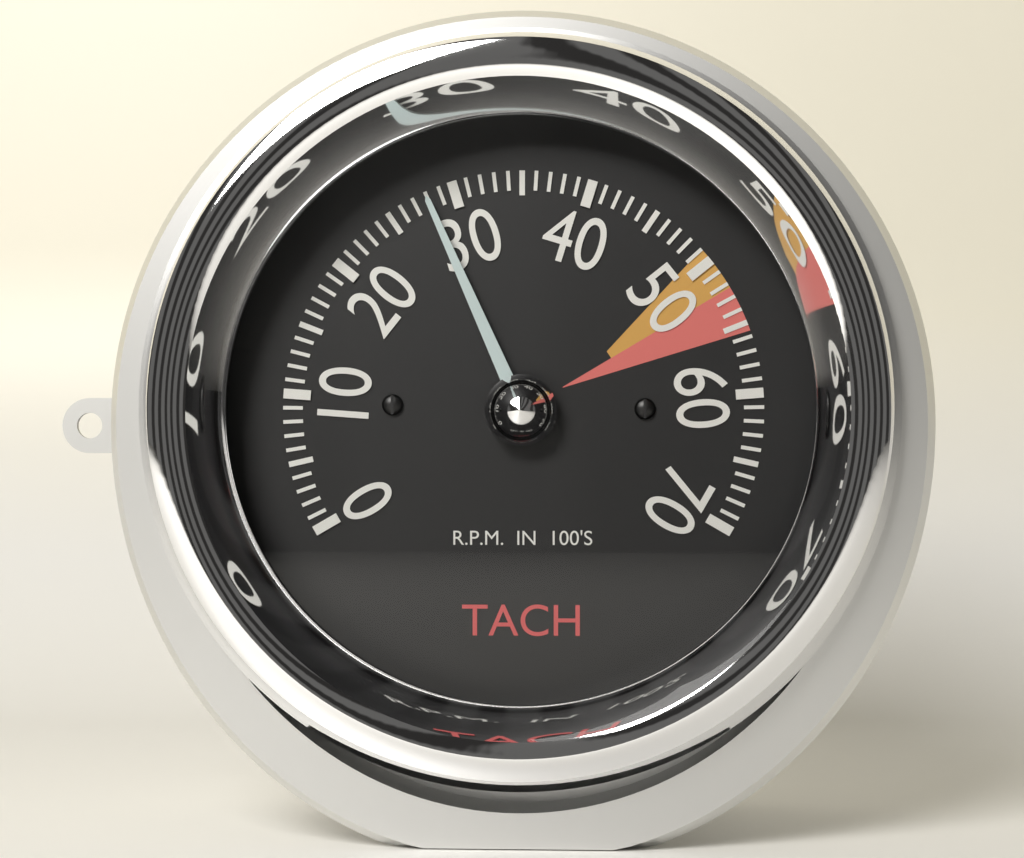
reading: 28 RPM x100
